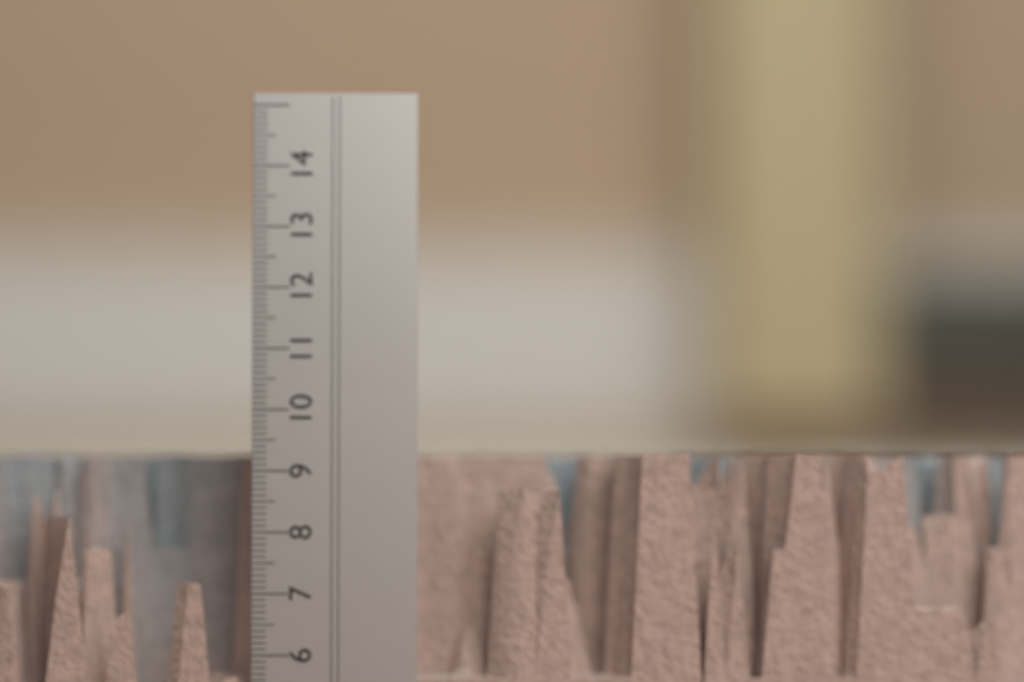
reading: 9.3 cm
